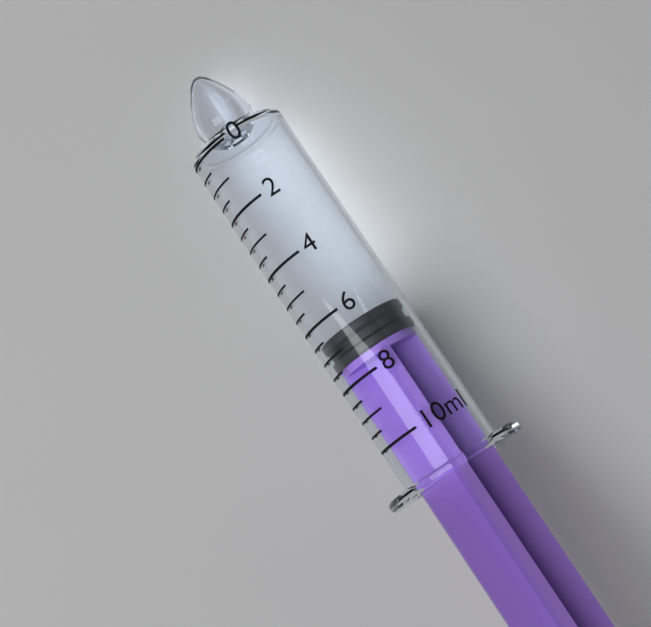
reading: 6.5 ml
